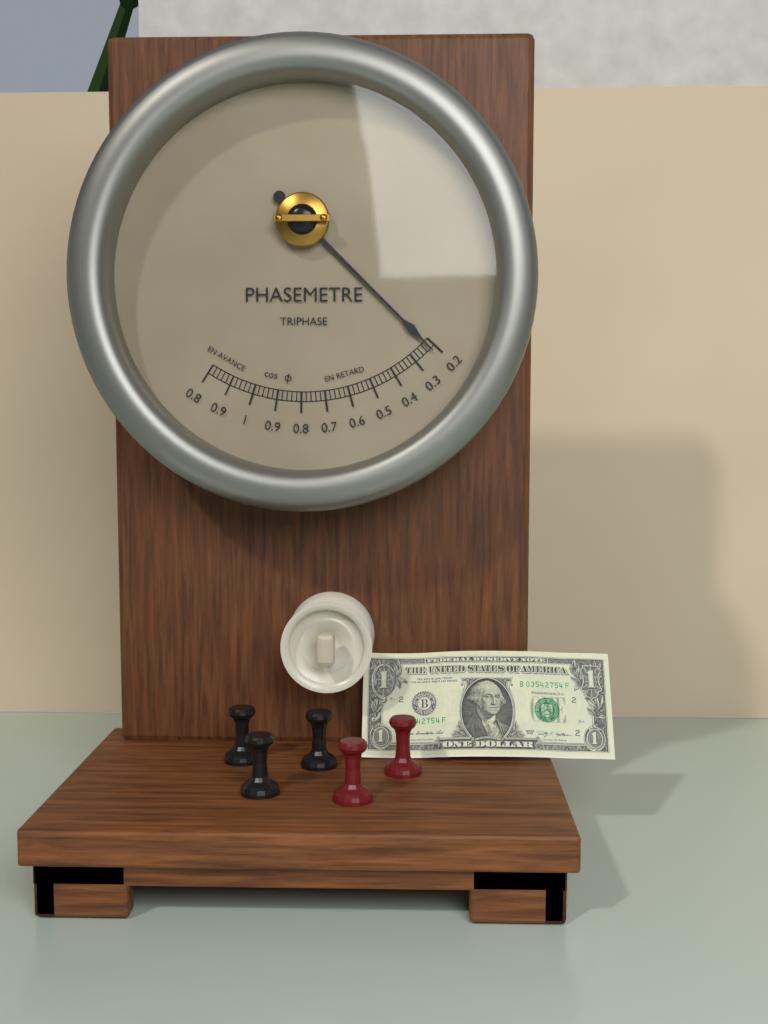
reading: 0.22 cos φ
